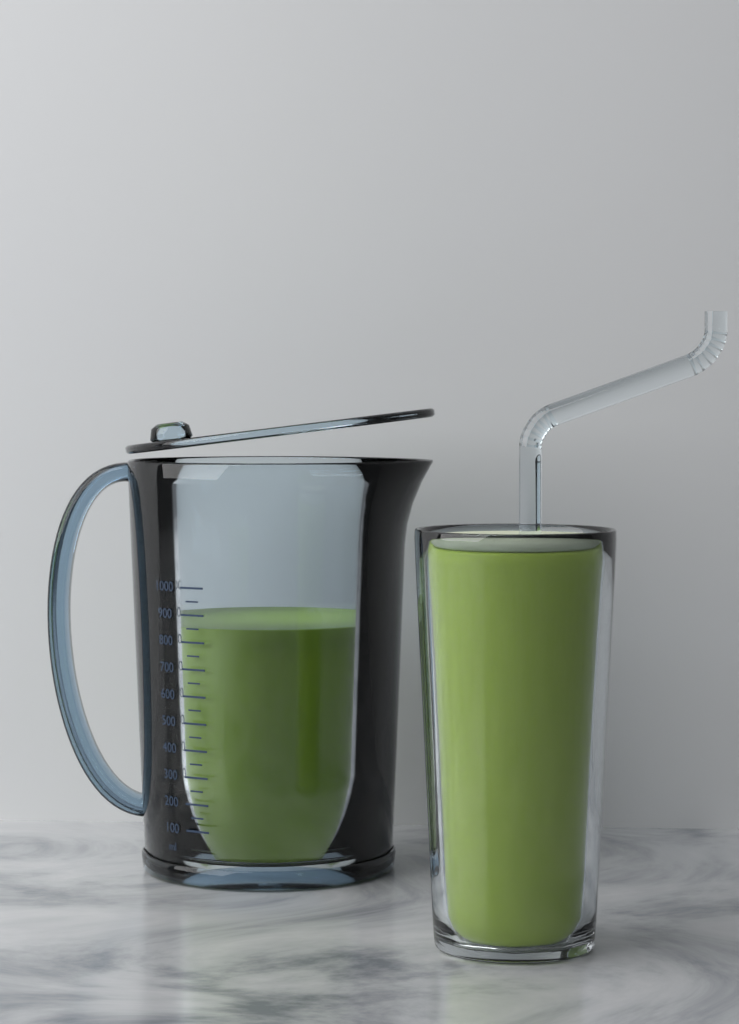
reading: 850 ml
